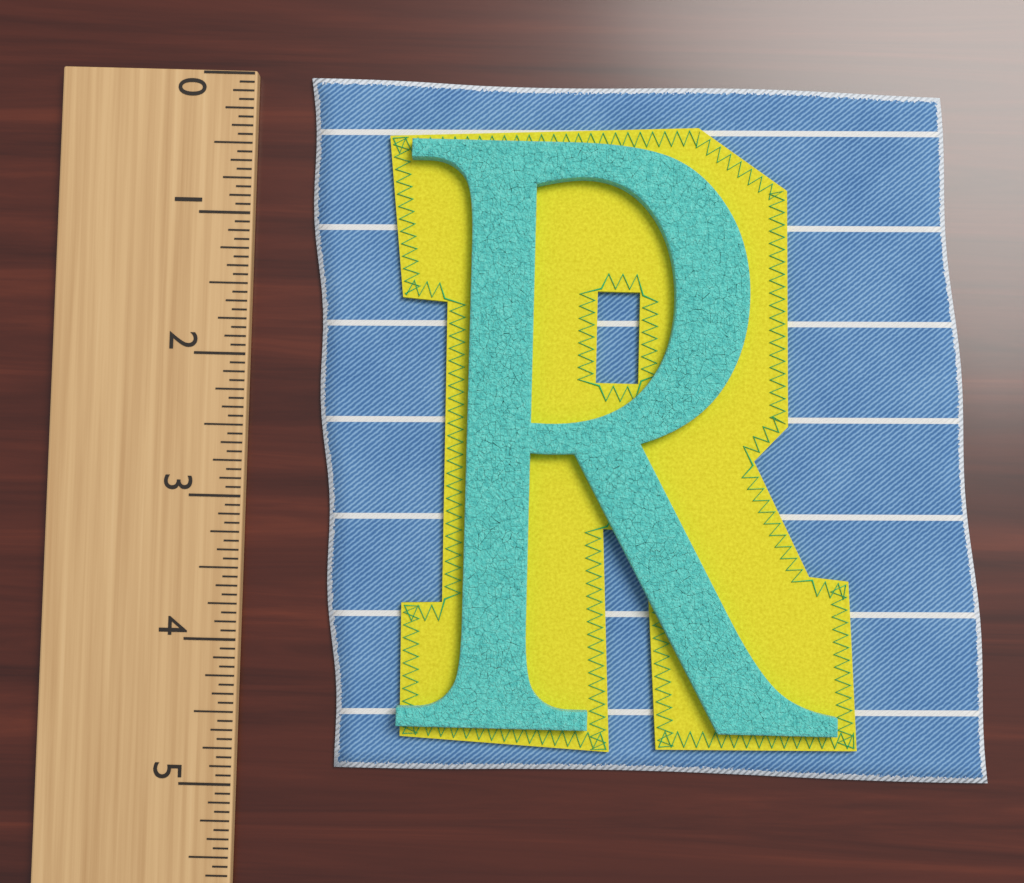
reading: 4.8750 (no unit)
